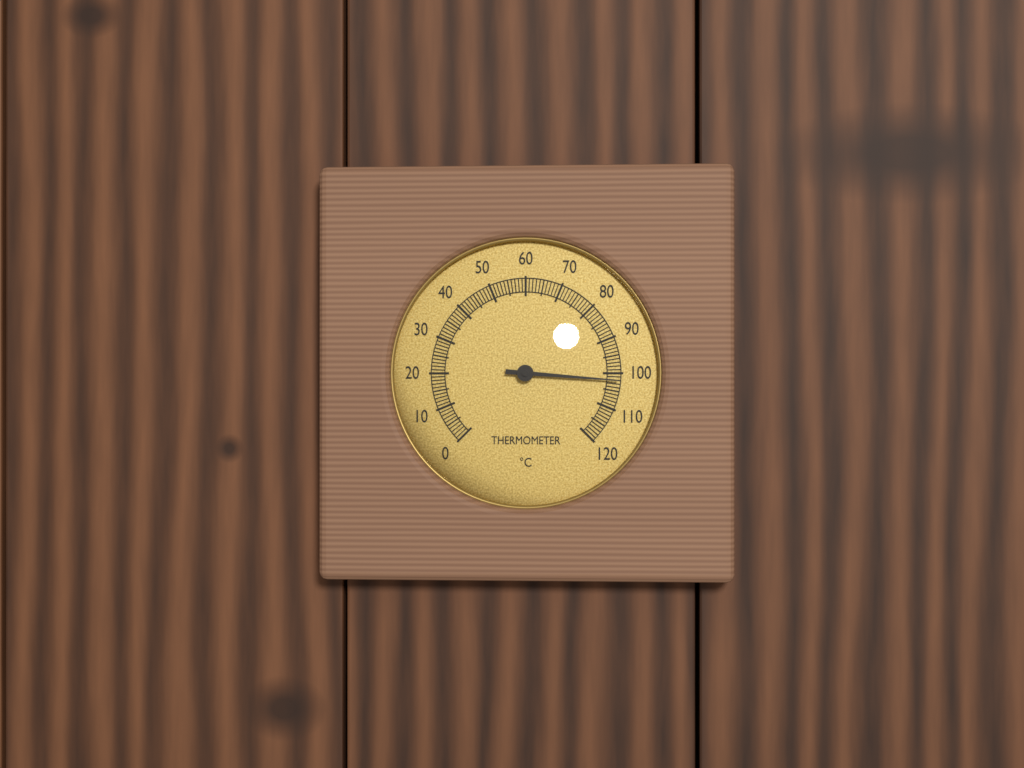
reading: 102 °C
